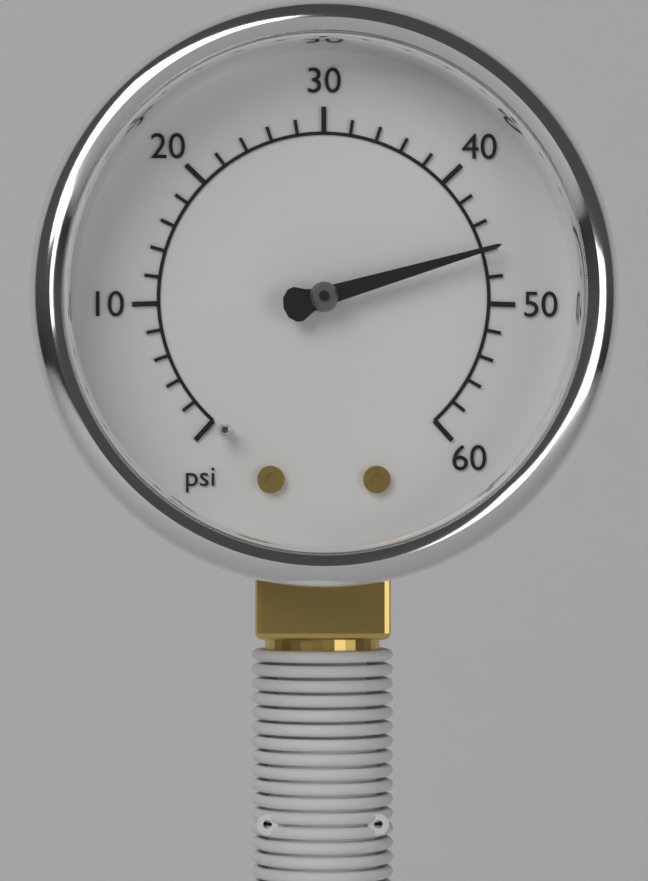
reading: 46 psi
